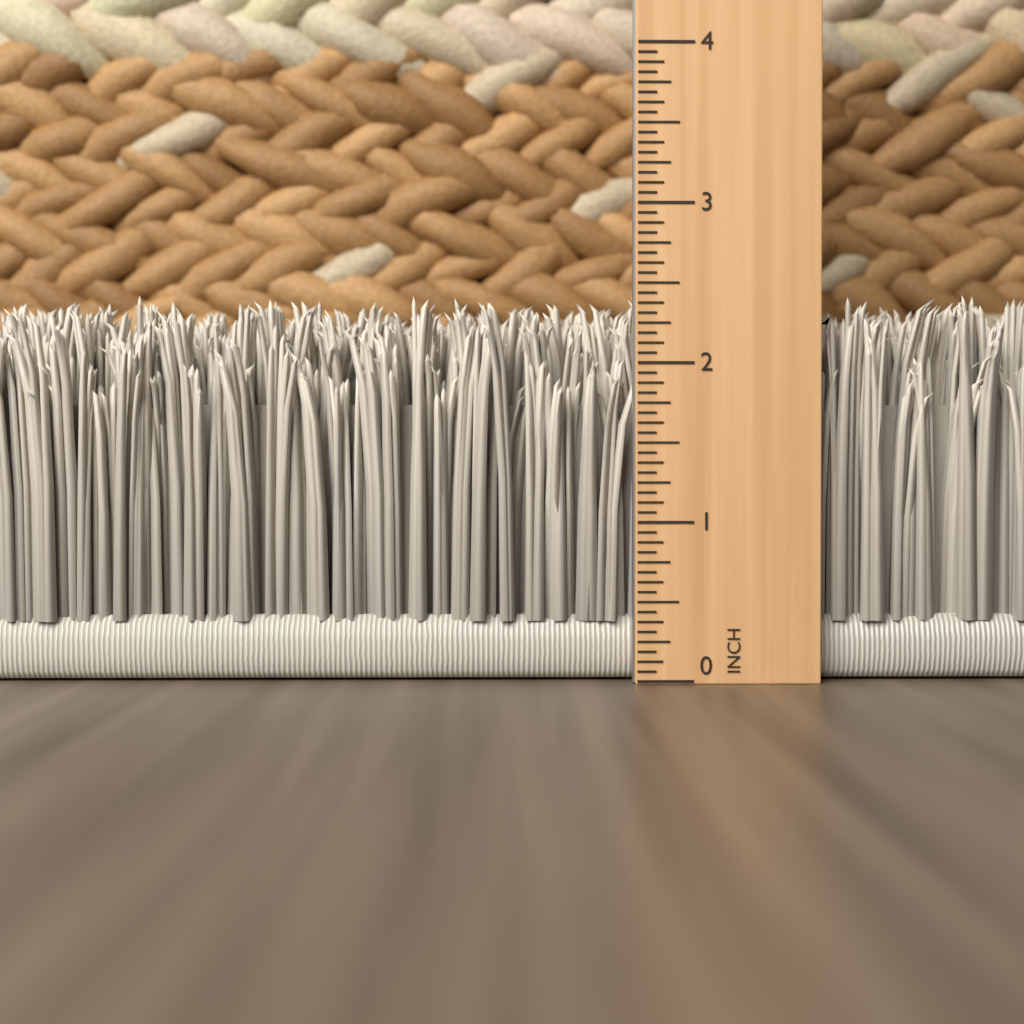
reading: 2.4375 in
